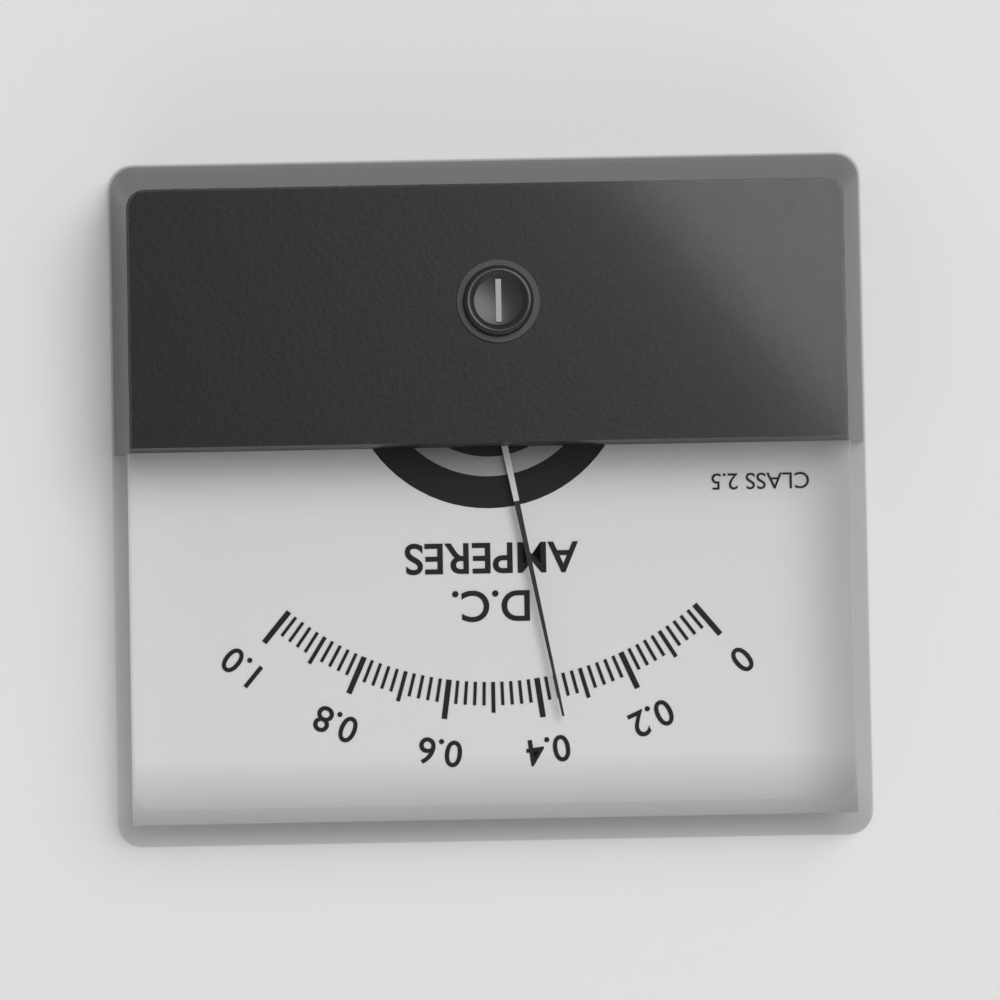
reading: 0.36 A
